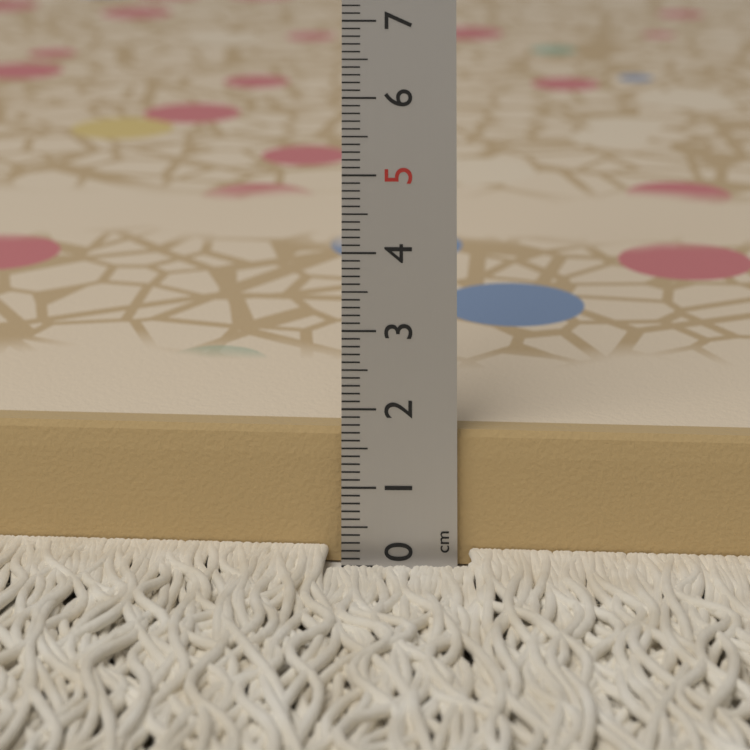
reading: 1.7 cm
